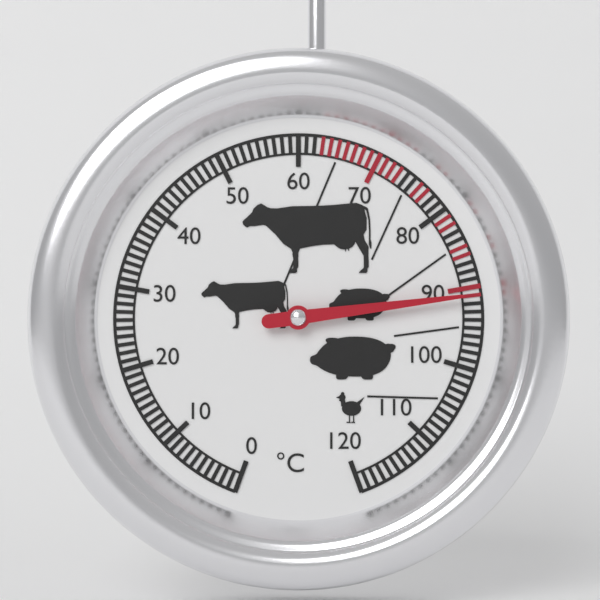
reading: 91 °C
